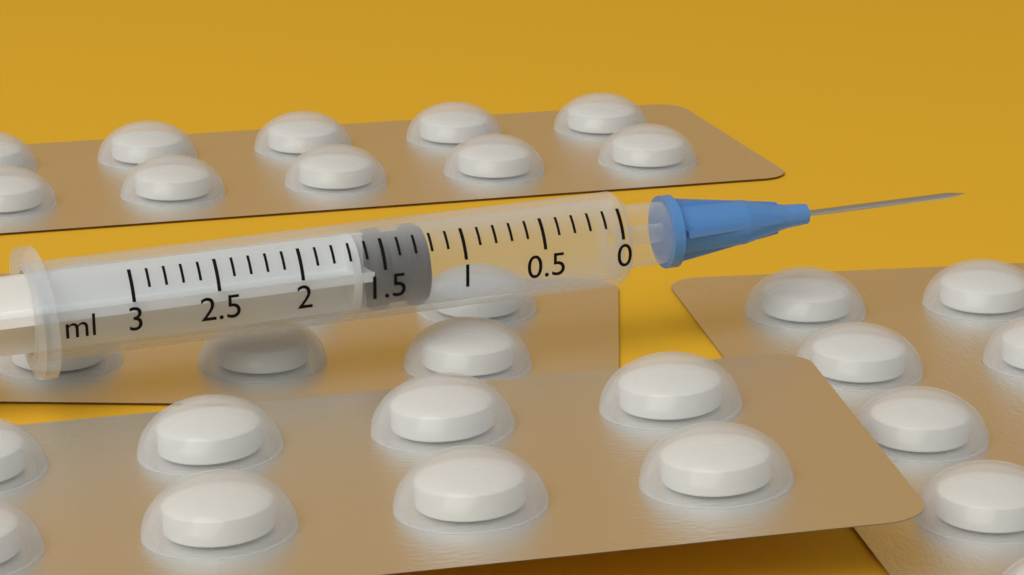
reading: 1.2 ml
